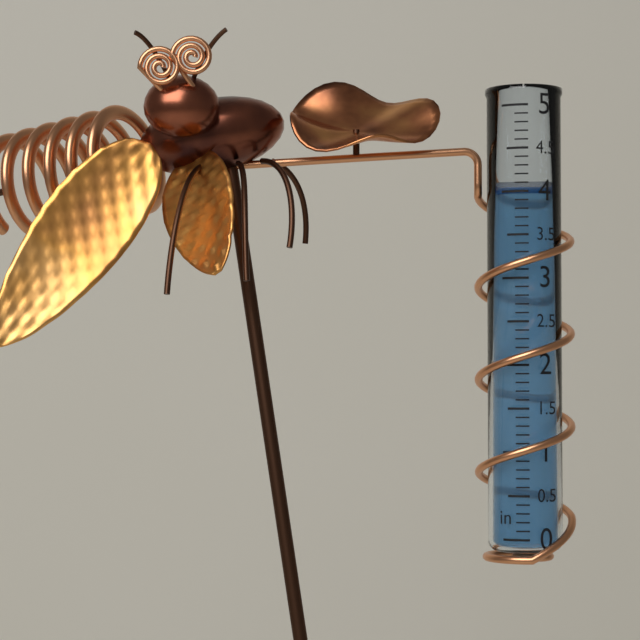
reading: 4.0 in
